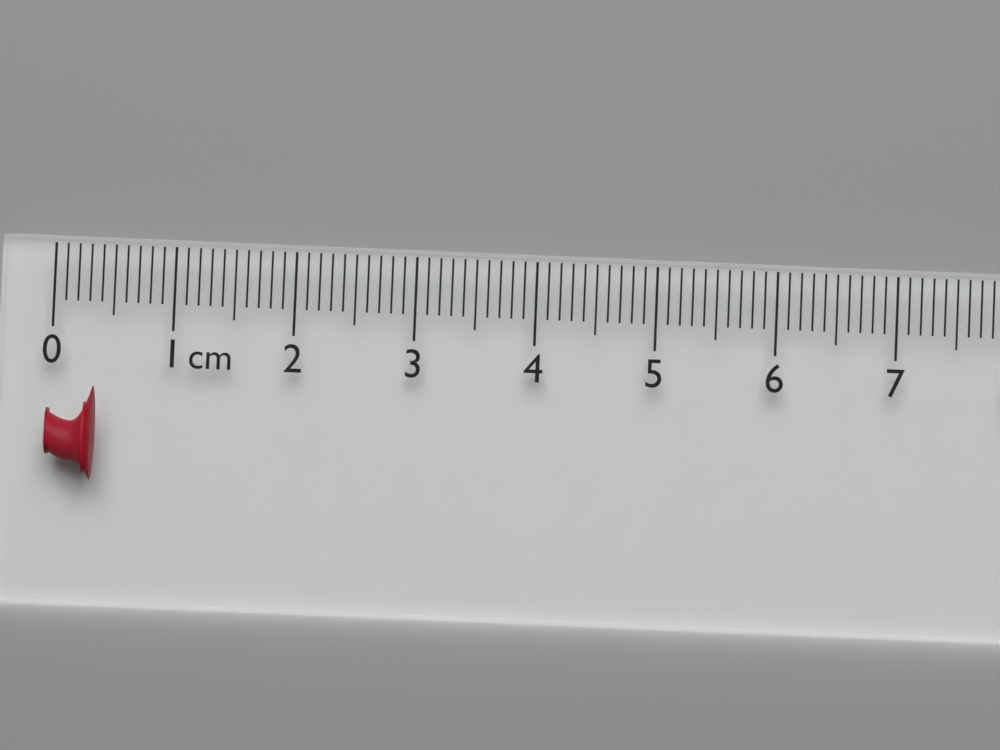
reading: 0.4 cm
